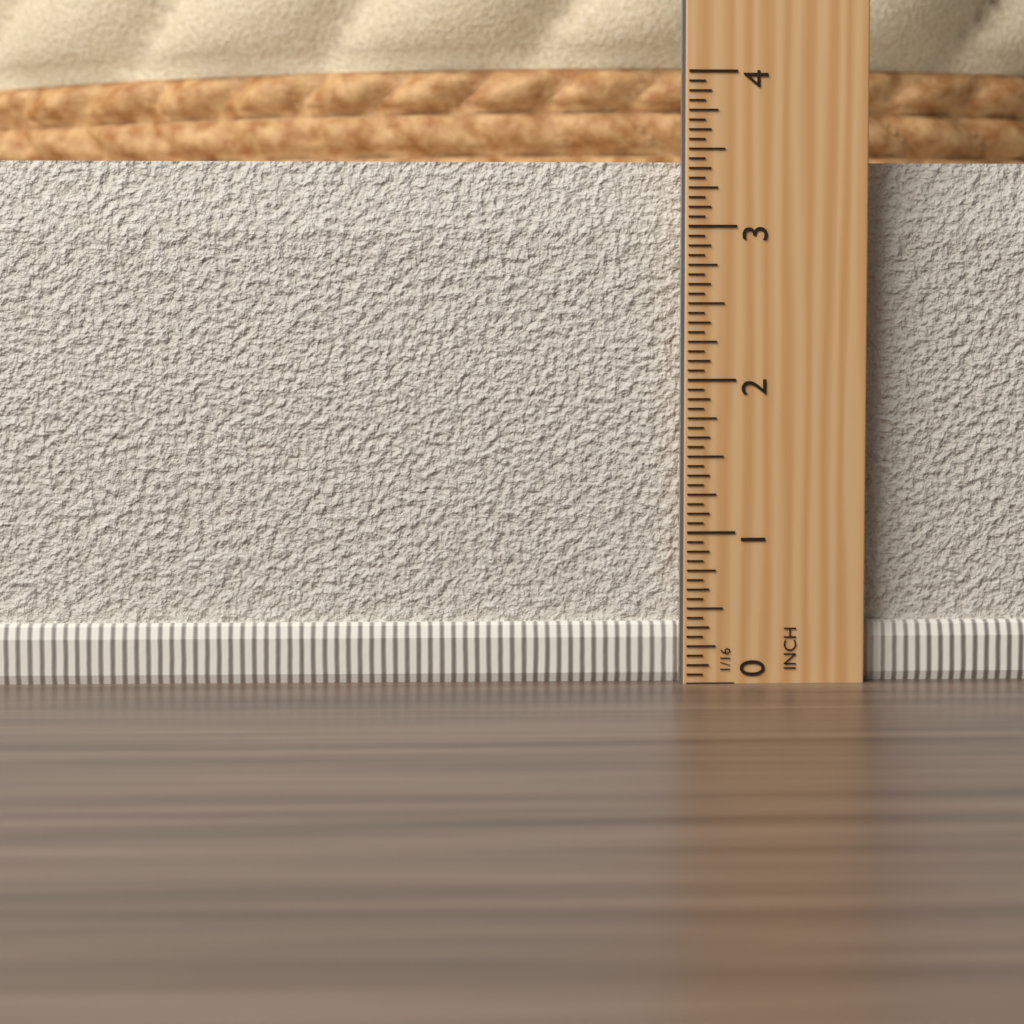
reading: 3.4375 in
